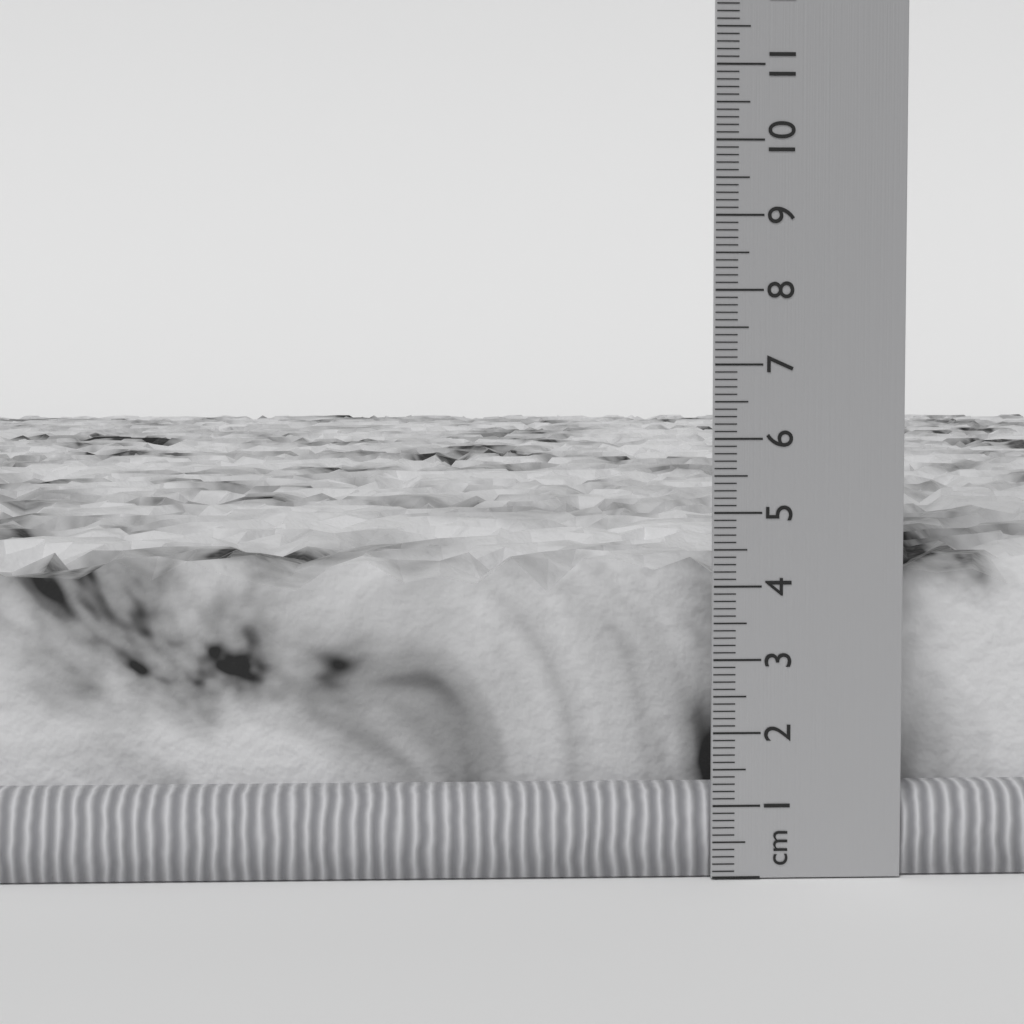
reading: 4.3 cm
